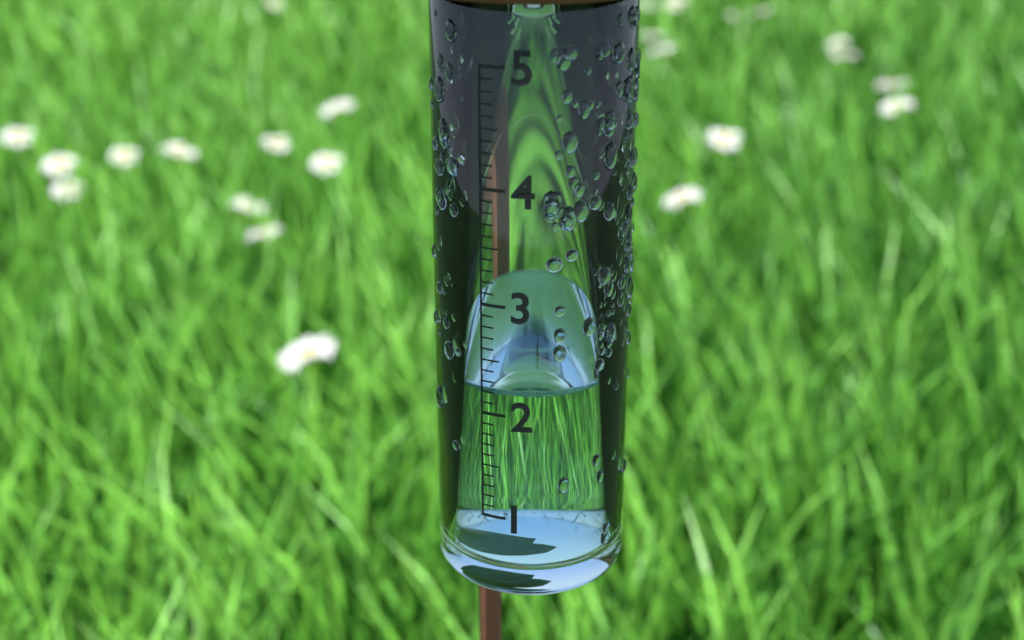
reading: 2.2 (no unit)
